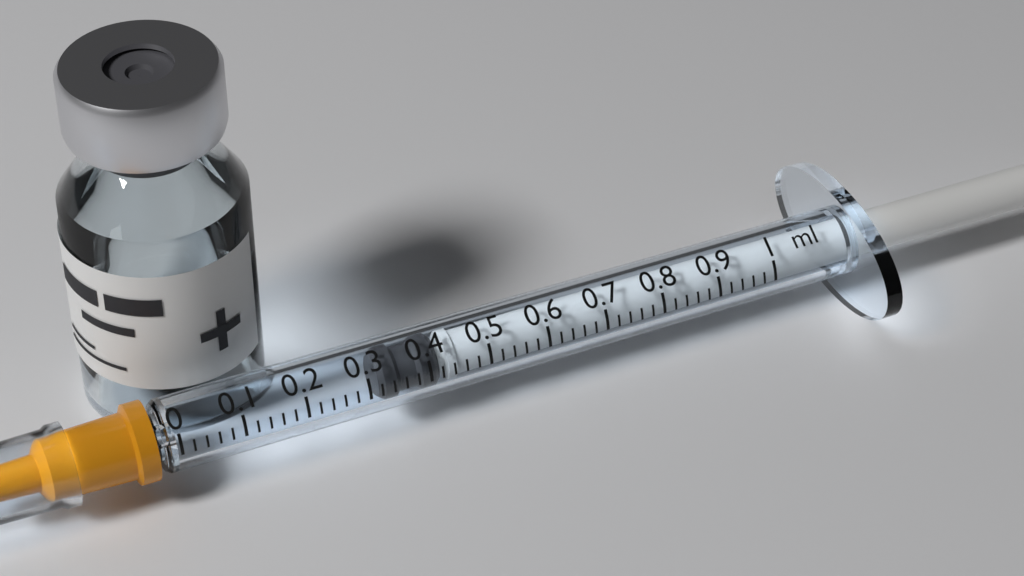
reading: 0.32 ml
